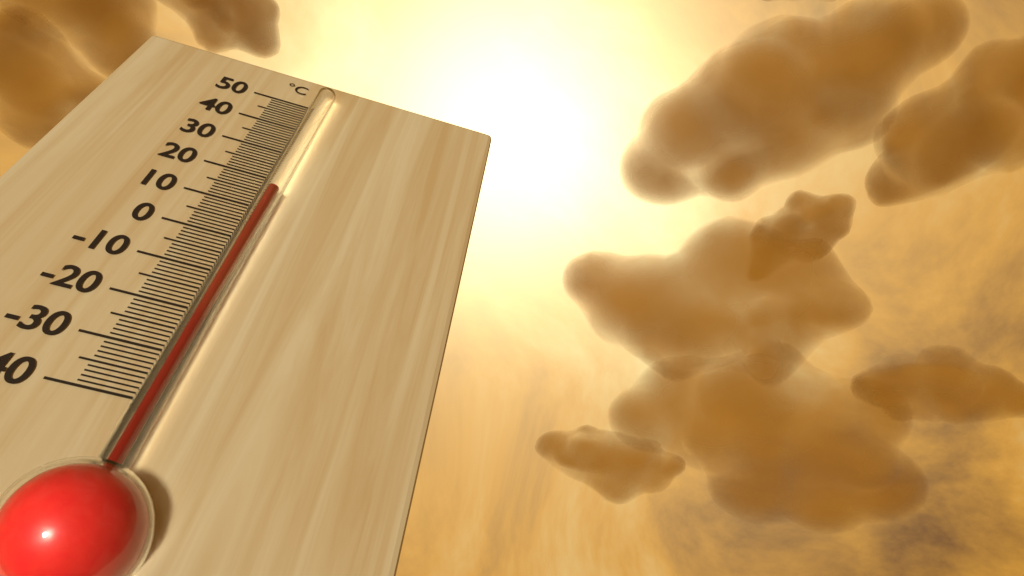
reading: 14 °C
